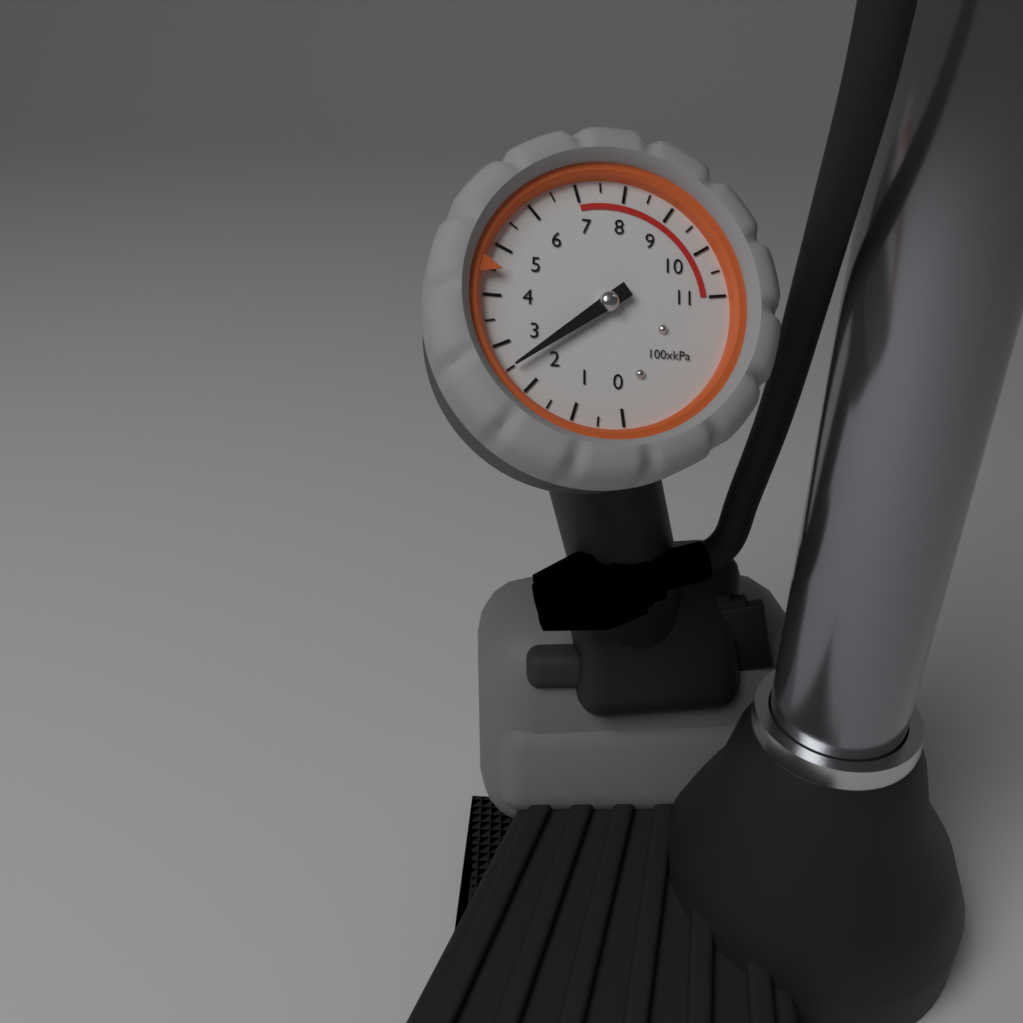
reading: 250 kPa
